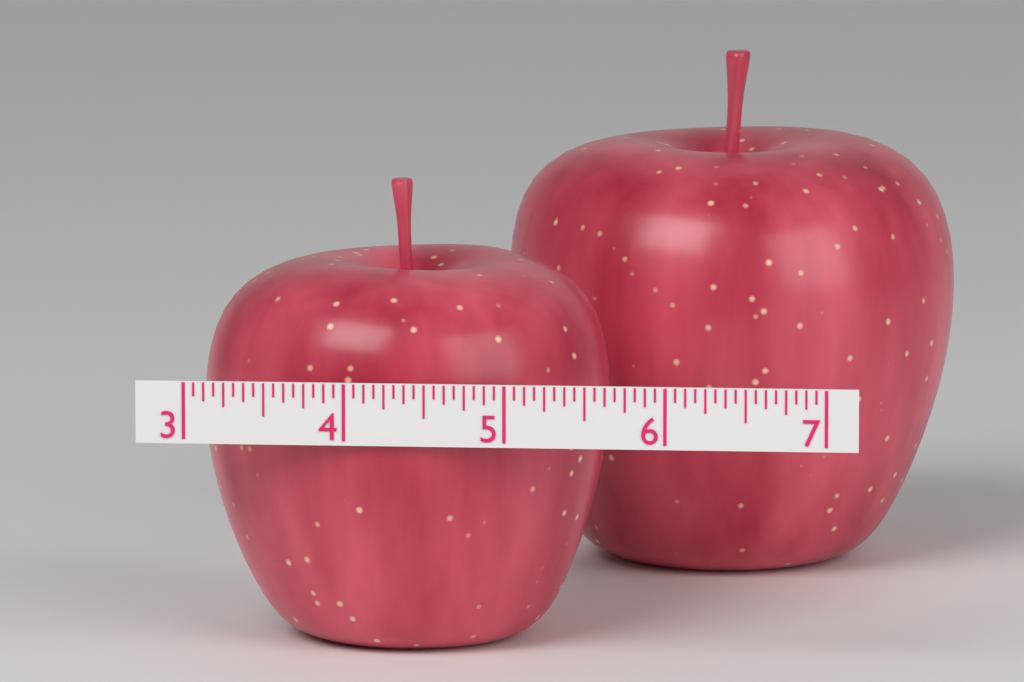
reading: 5.5625 (no unit)
